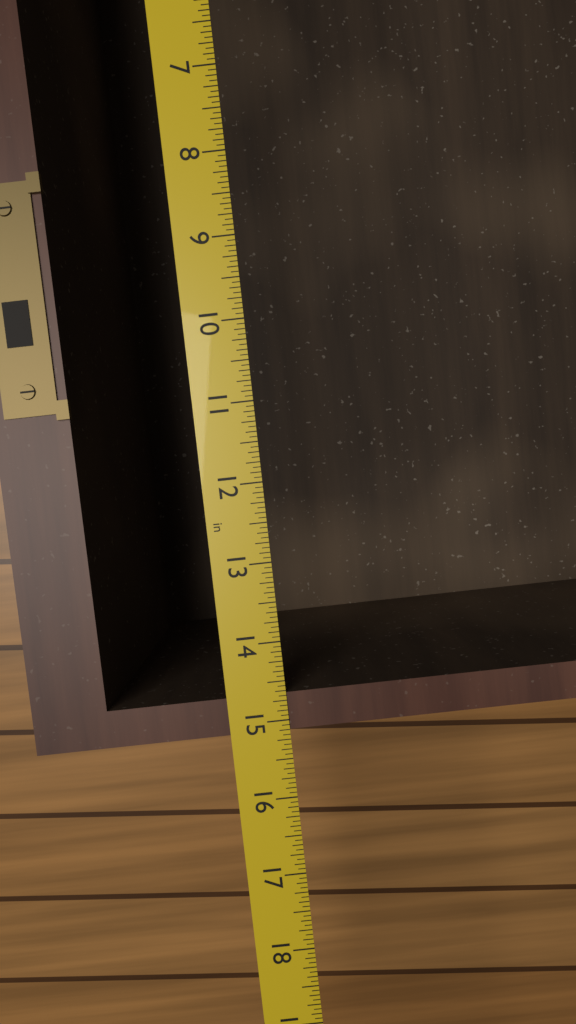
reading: 15.1250 in
